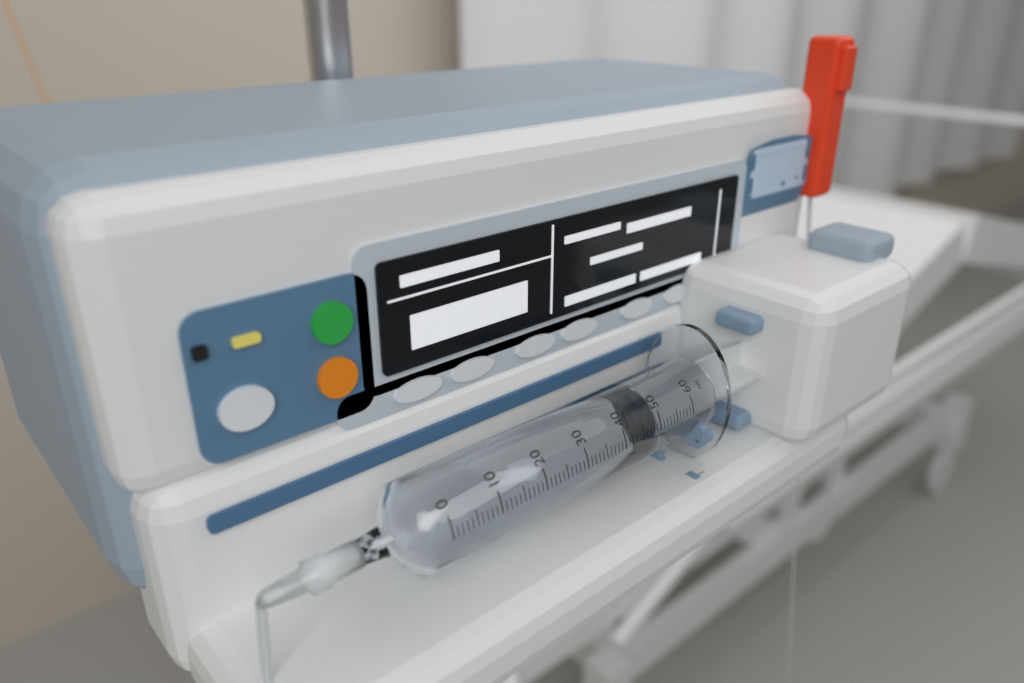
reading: 42 ml
